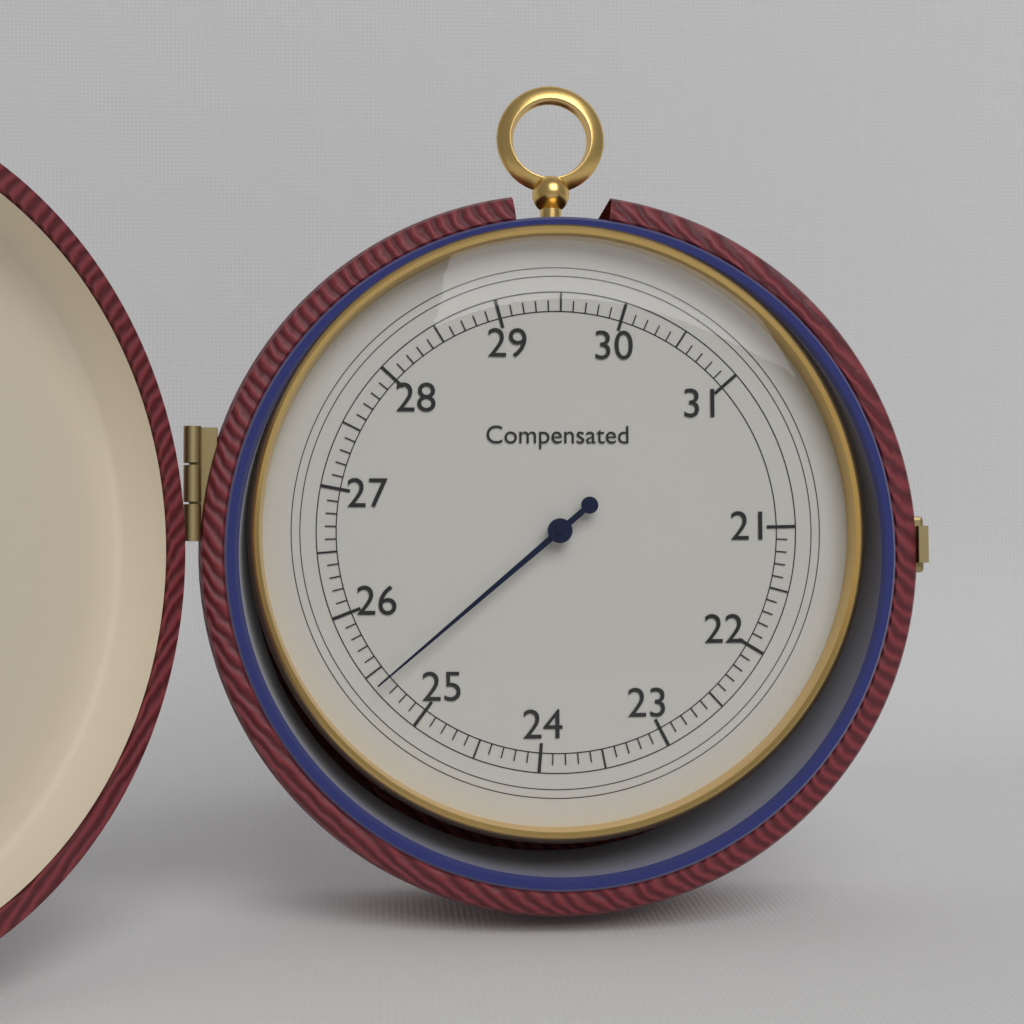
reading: 25.4 (no unit)
